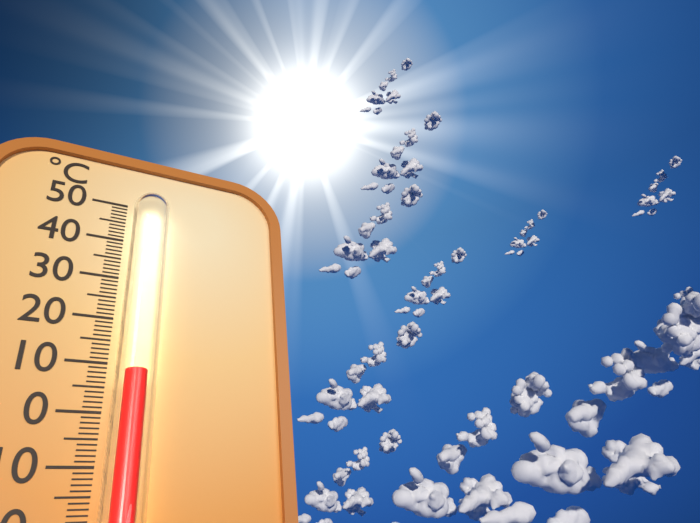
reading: 7 °C
